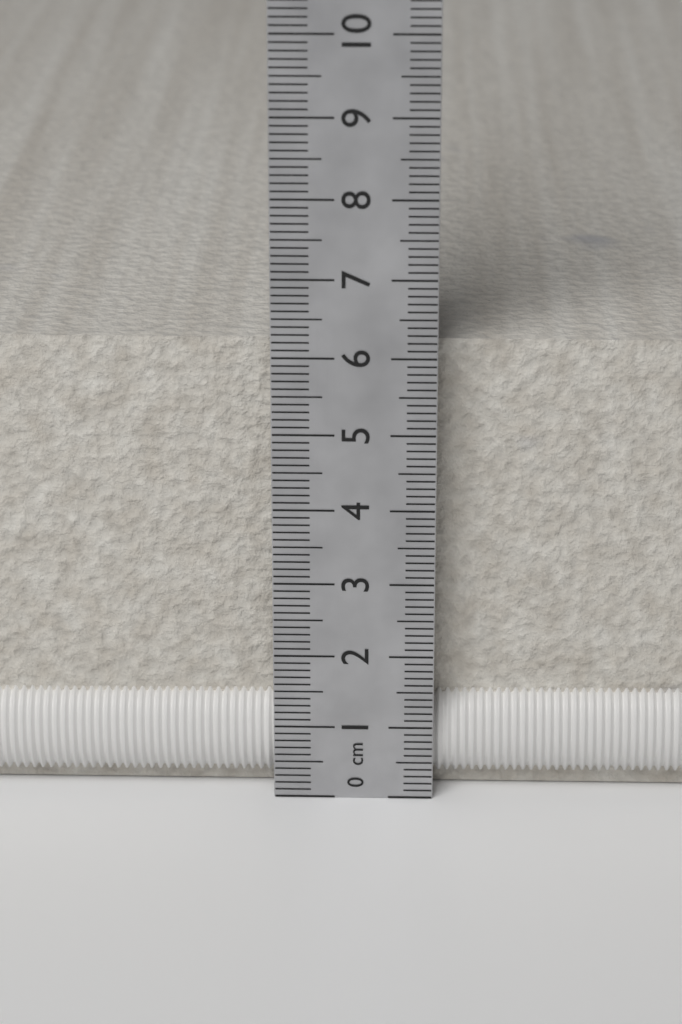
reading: 6.1 cm
